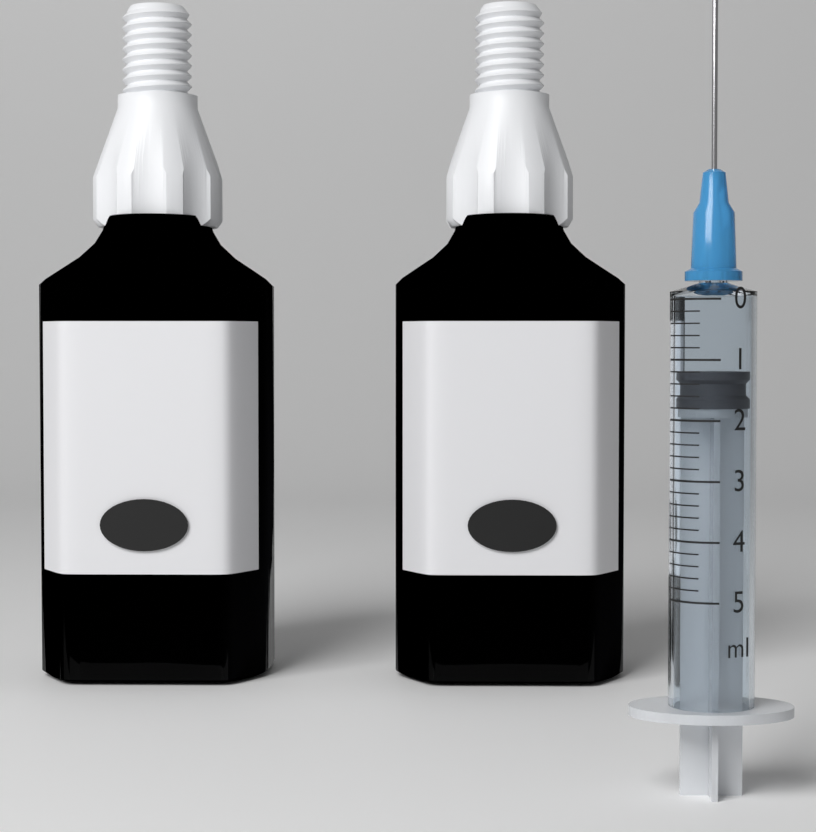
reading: 1.2 ml
